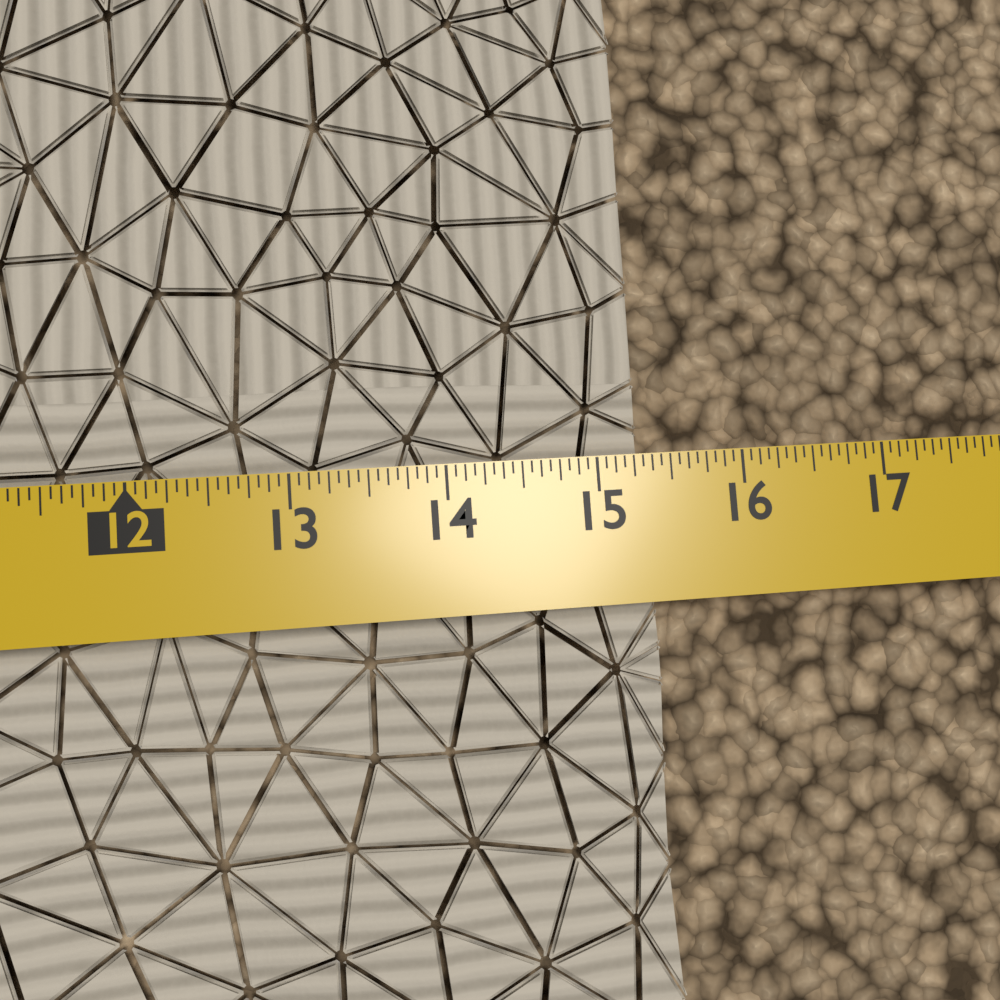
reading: 15.3750 in
